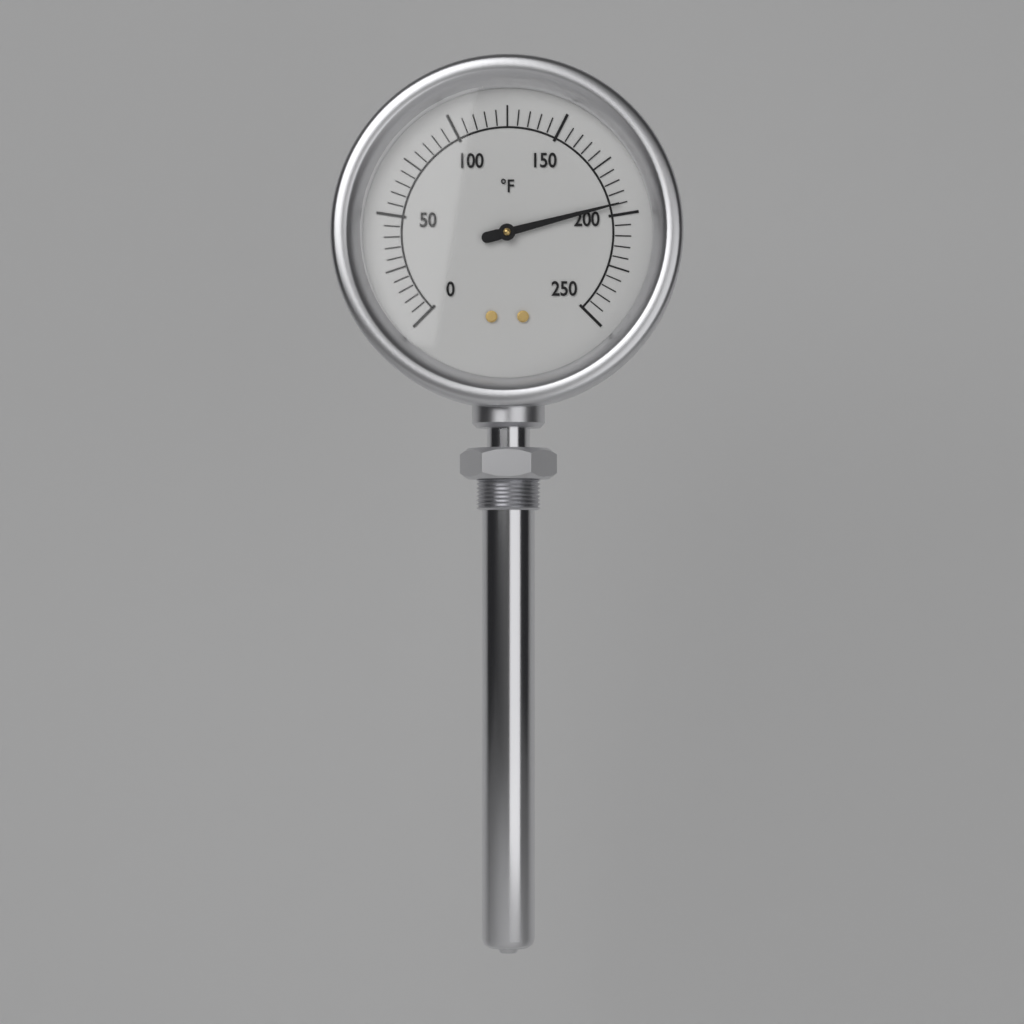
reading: 195 °F
